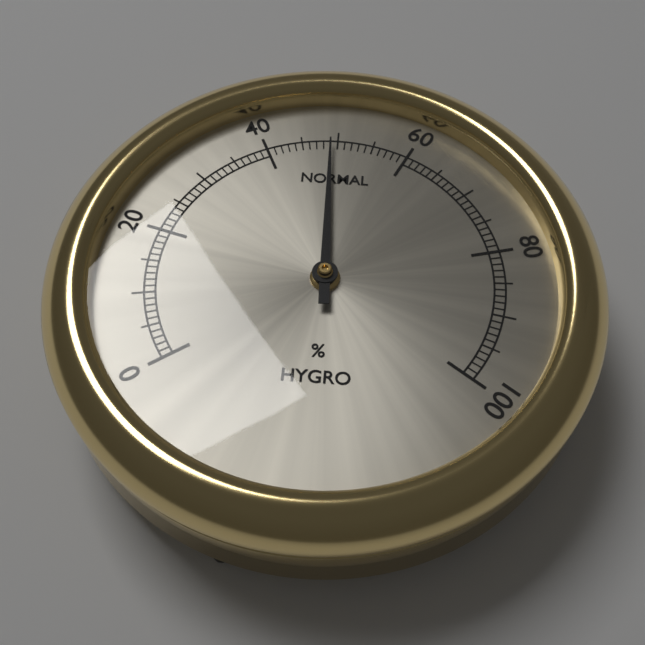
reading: 49 %
